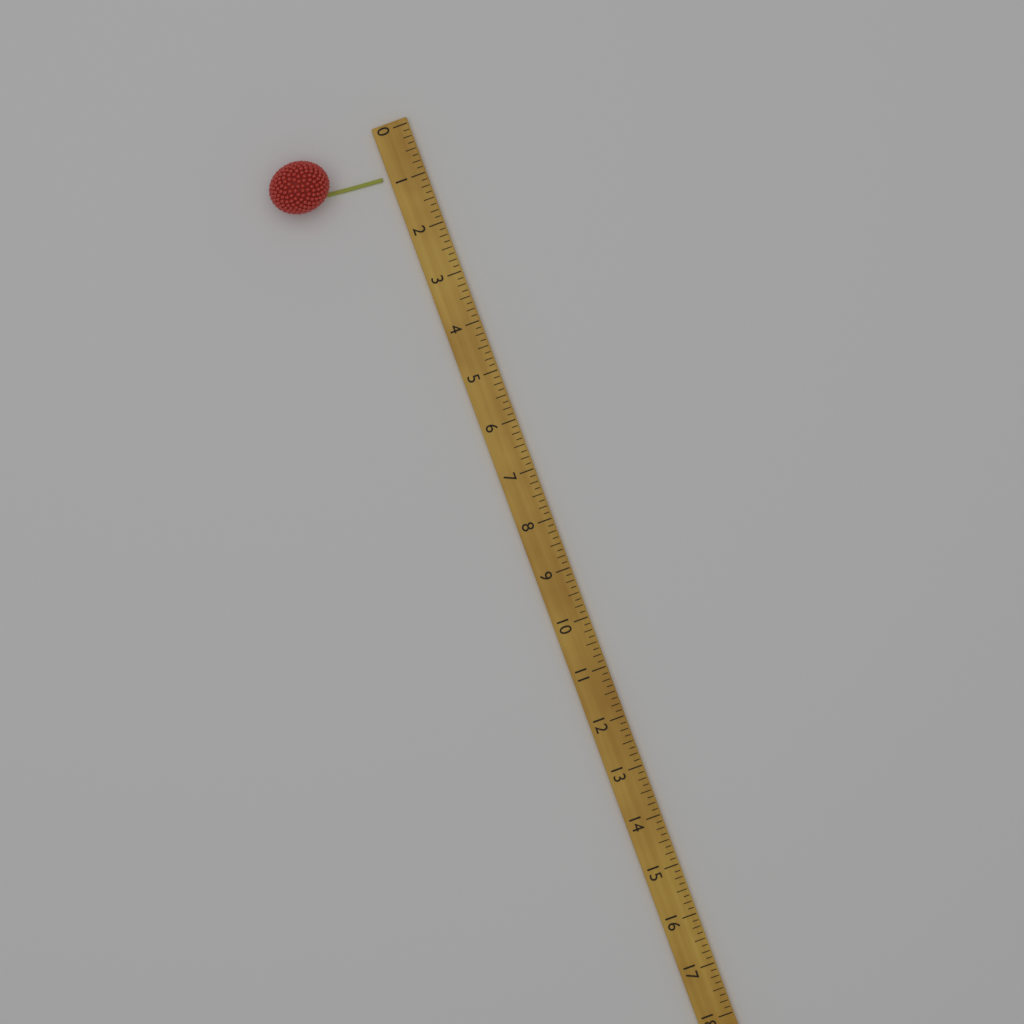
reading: 1.000 (no unit)
